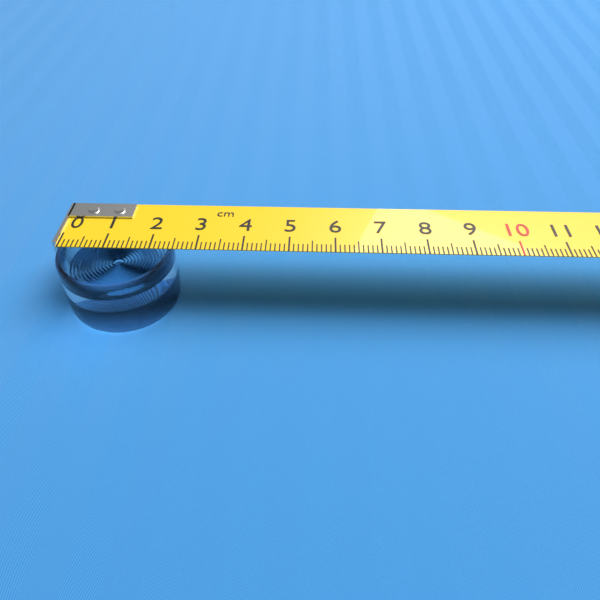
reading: 2.5 cm
